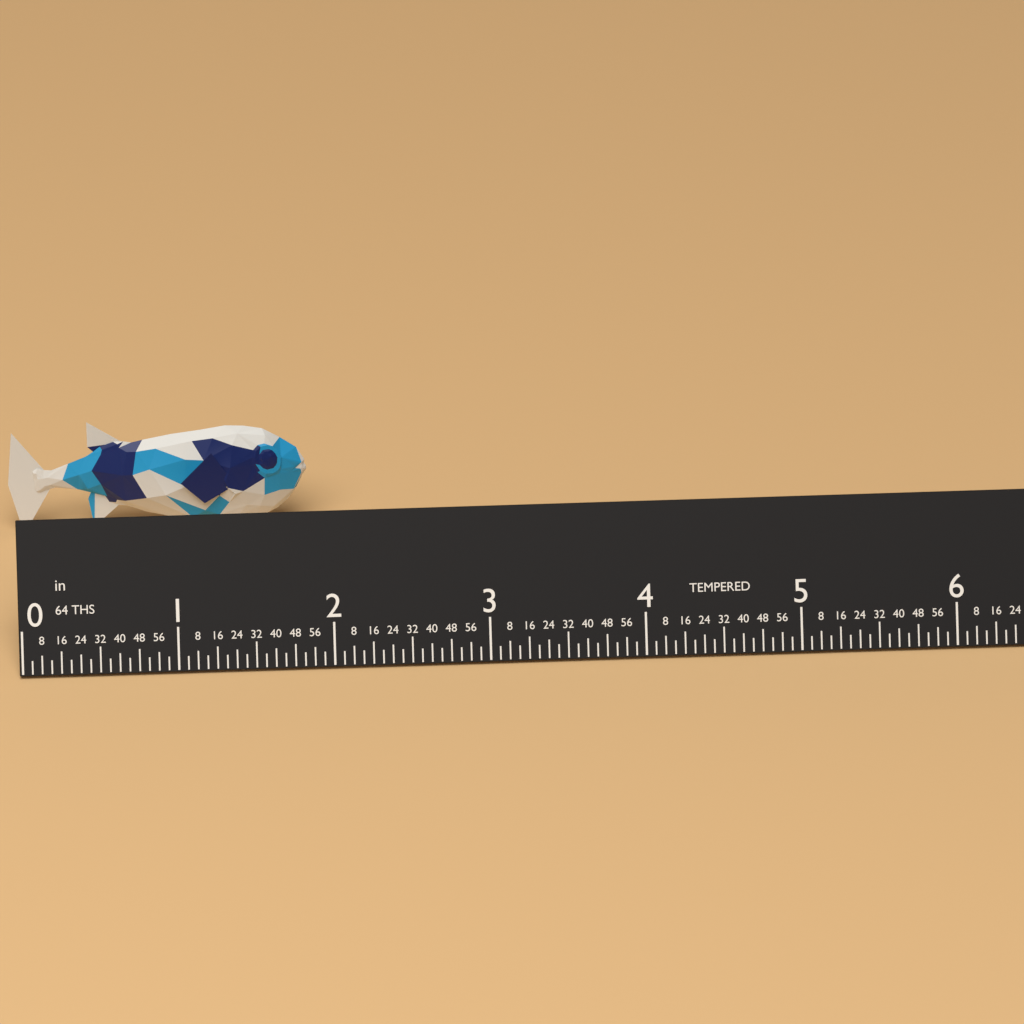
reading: 1.9375 in
